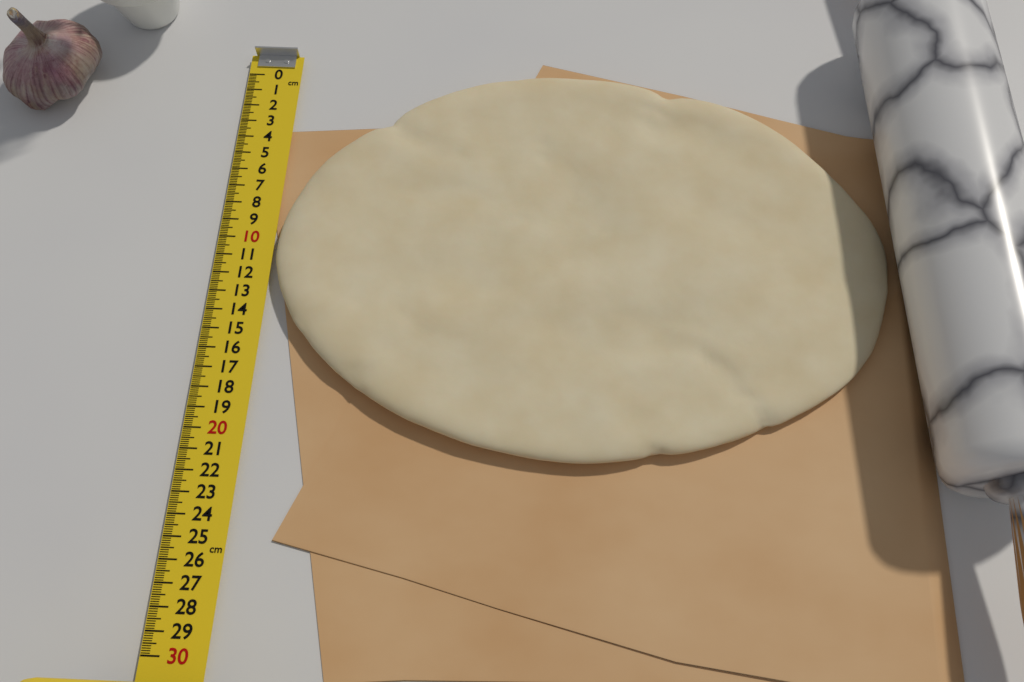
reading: 21.1 cm
